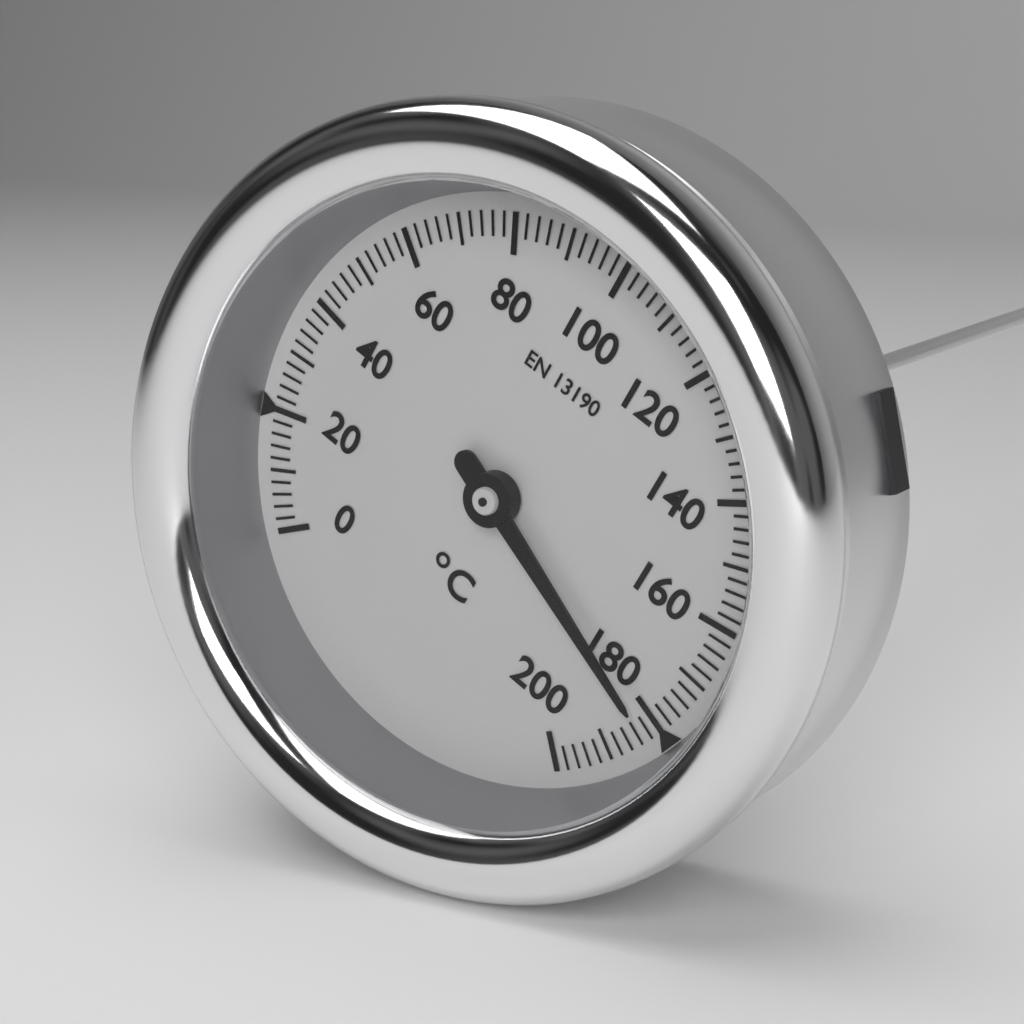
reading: 182 °C
